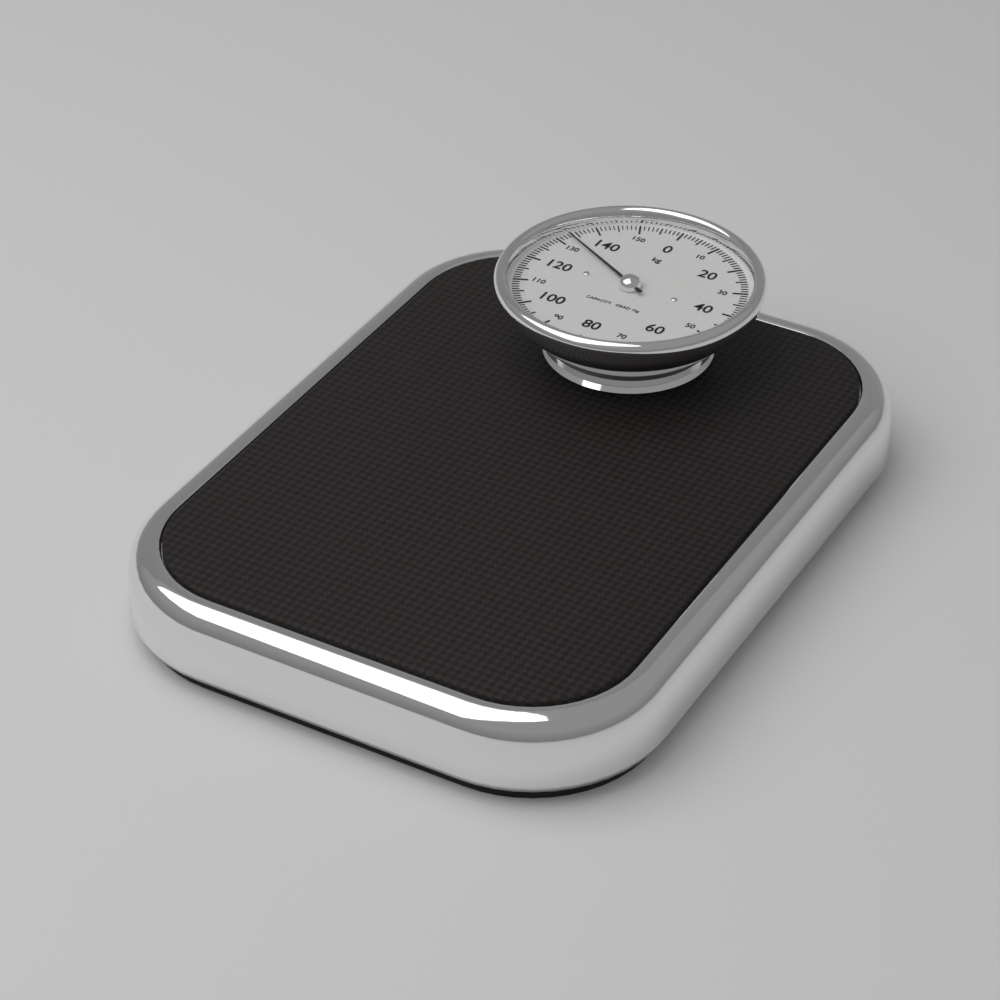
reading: 133 kg
